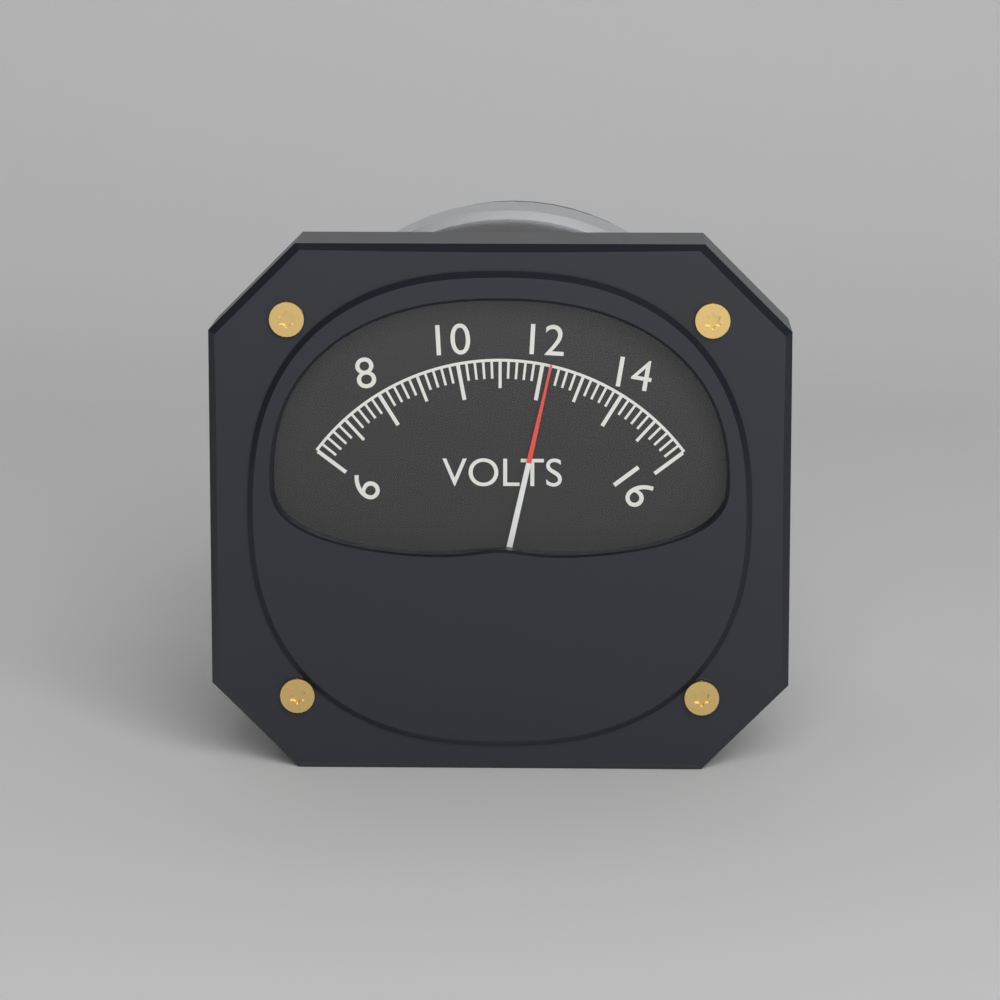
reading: 12.2 V
